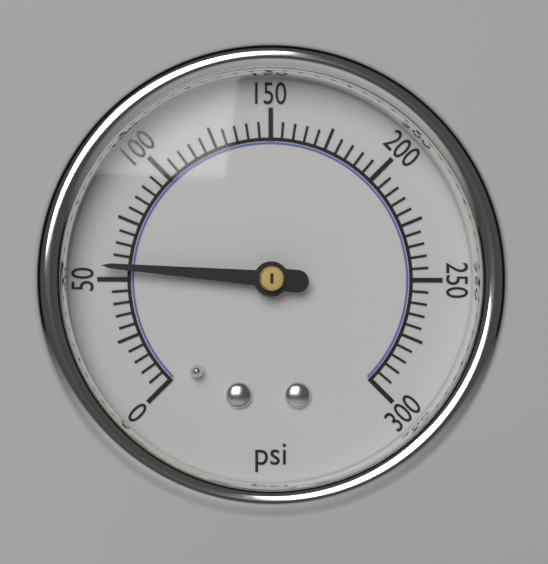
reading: 55 psi
